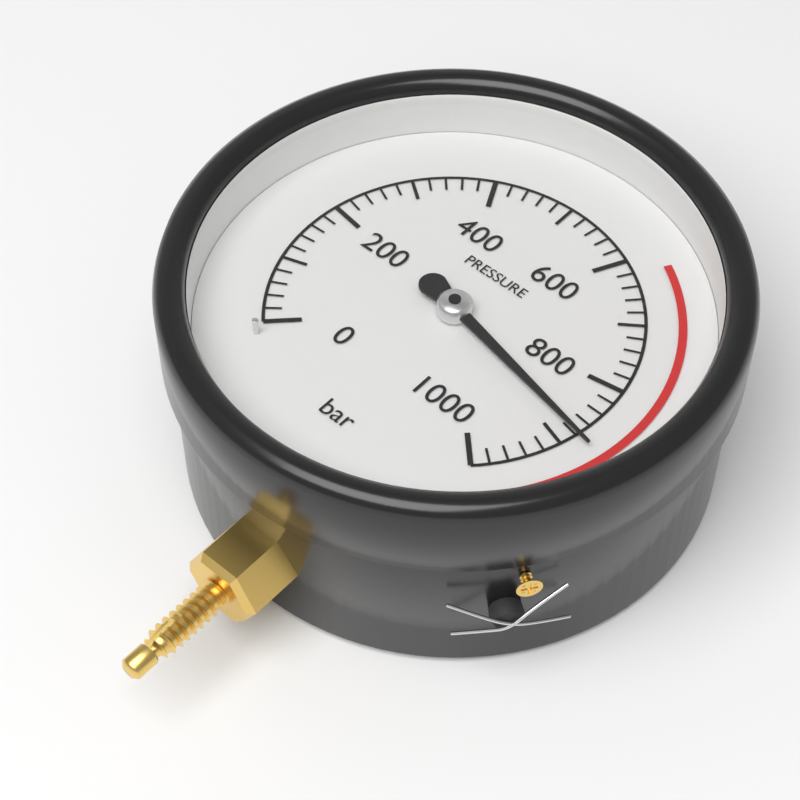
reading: 880 bar
